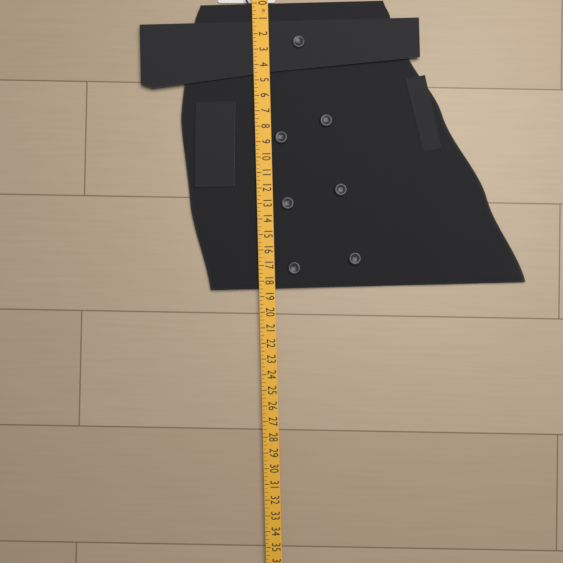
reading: 18.50 in
